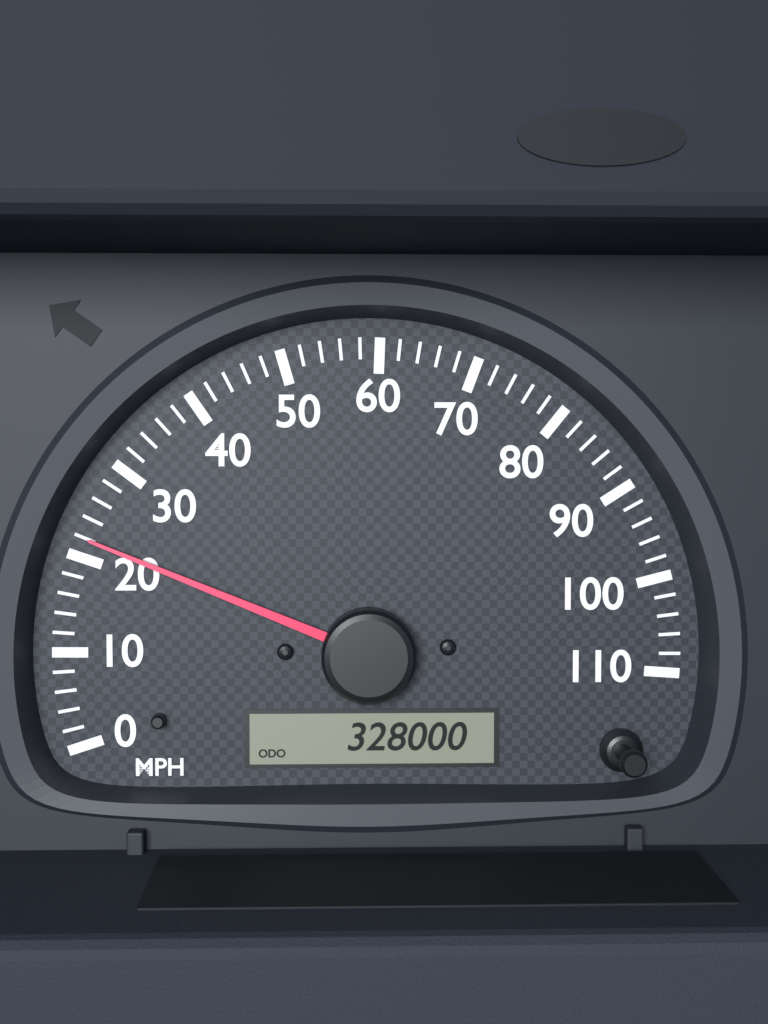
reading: 22 MPH
